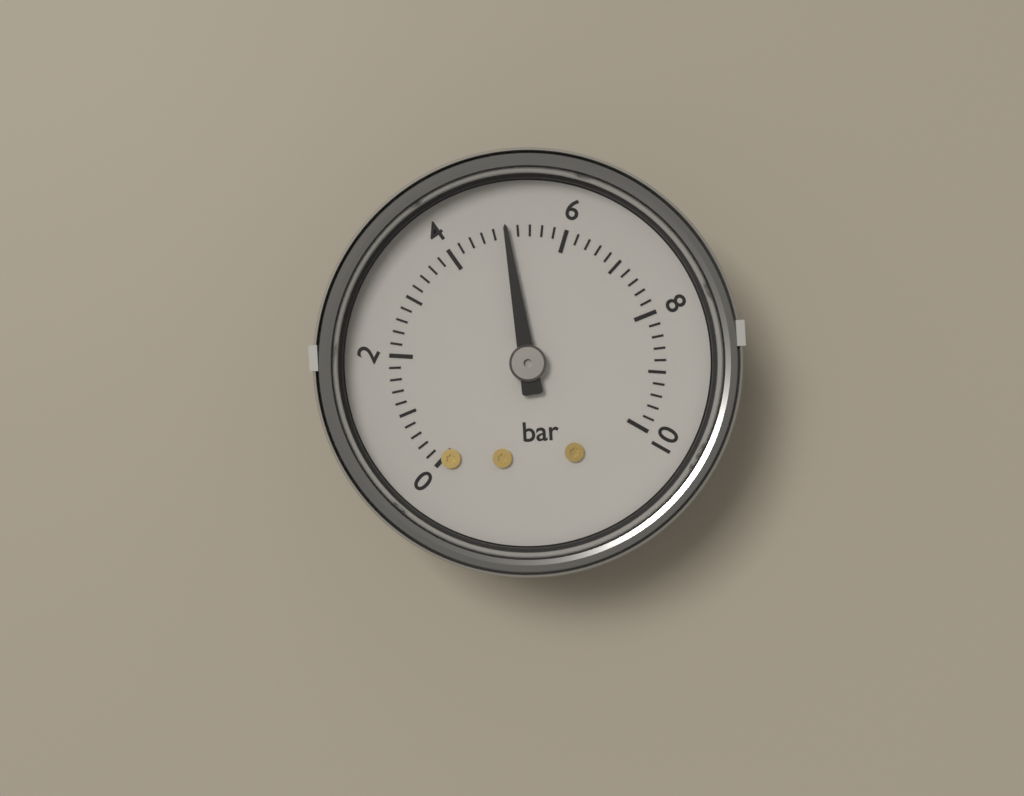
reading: 5.0 bar
